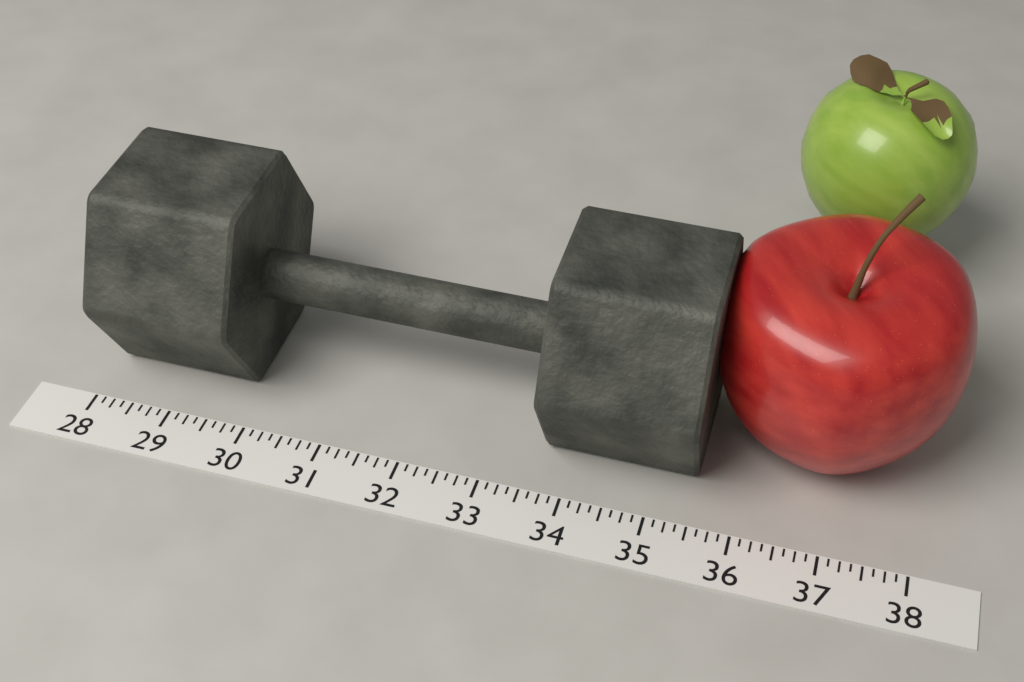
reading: 35.500 (no unit)
